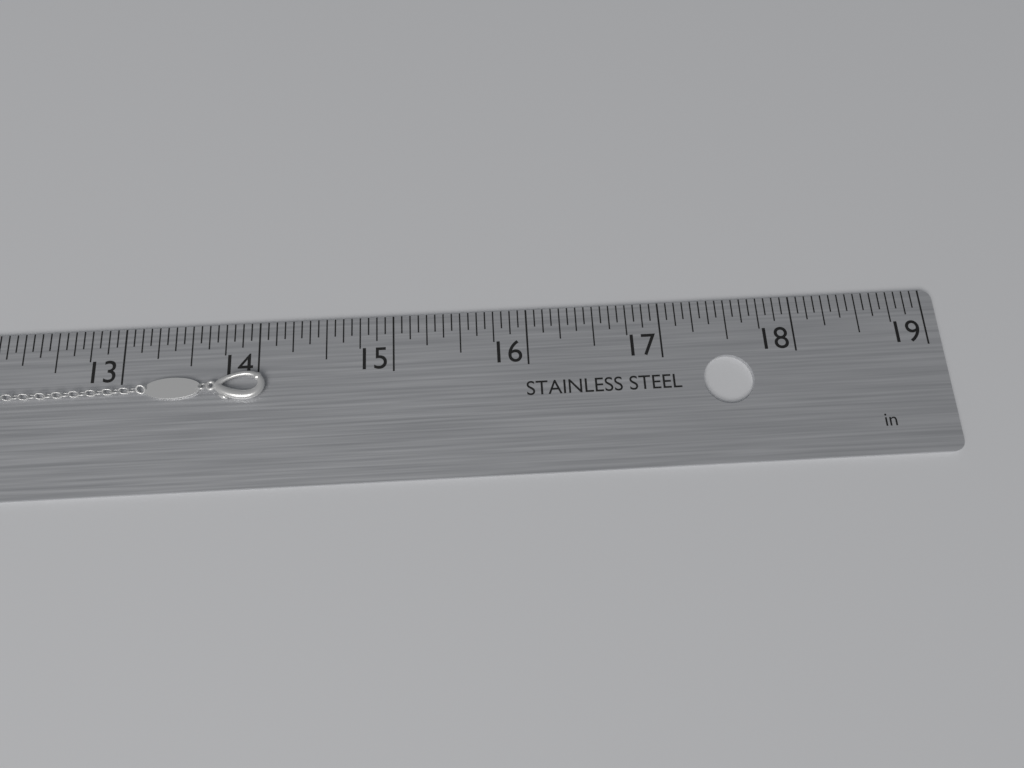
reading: 14.0625 in
